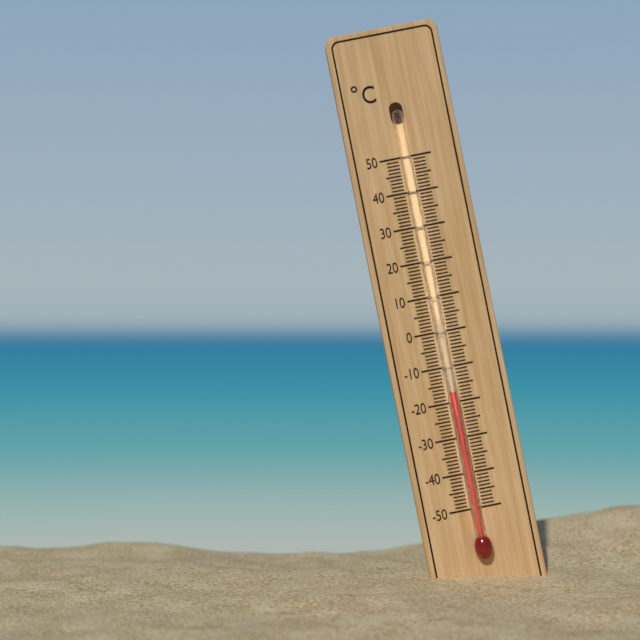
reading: -17 °C
